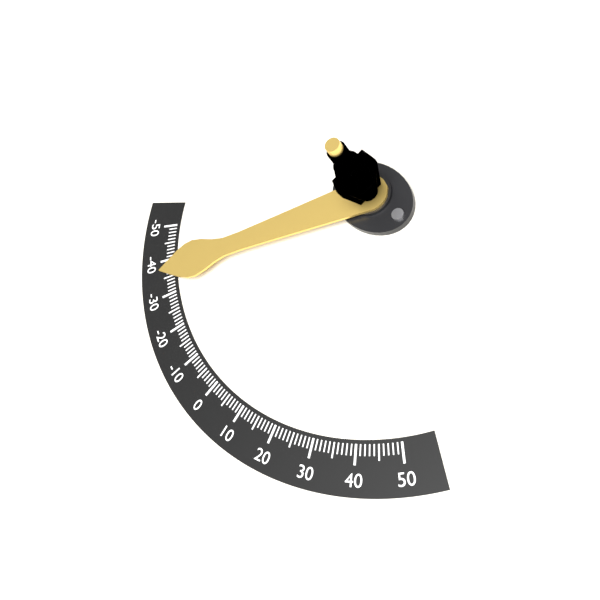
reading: -36 (no unit)
